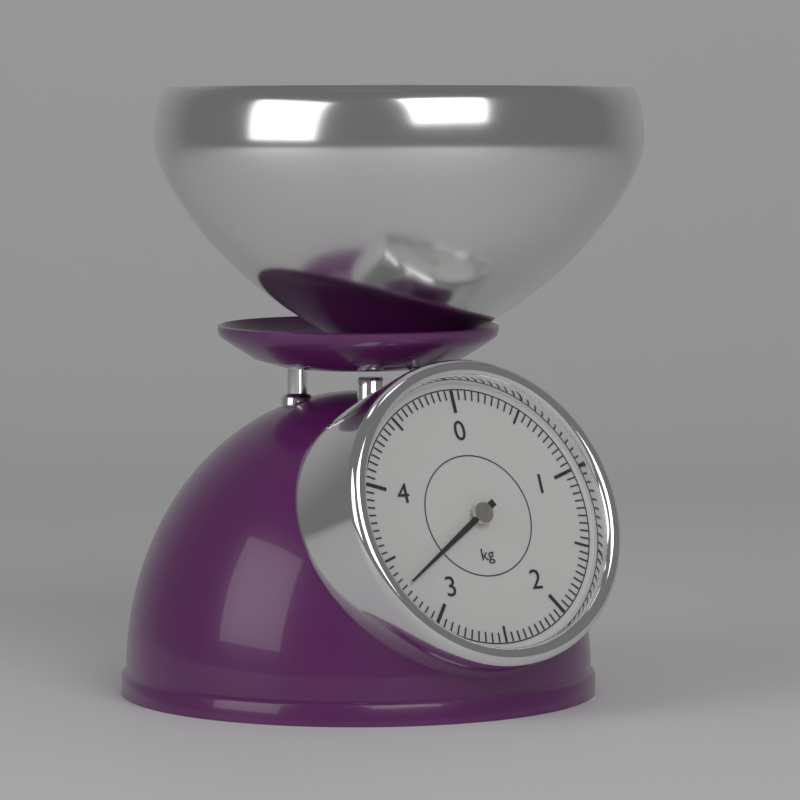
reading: 3.30 kg
